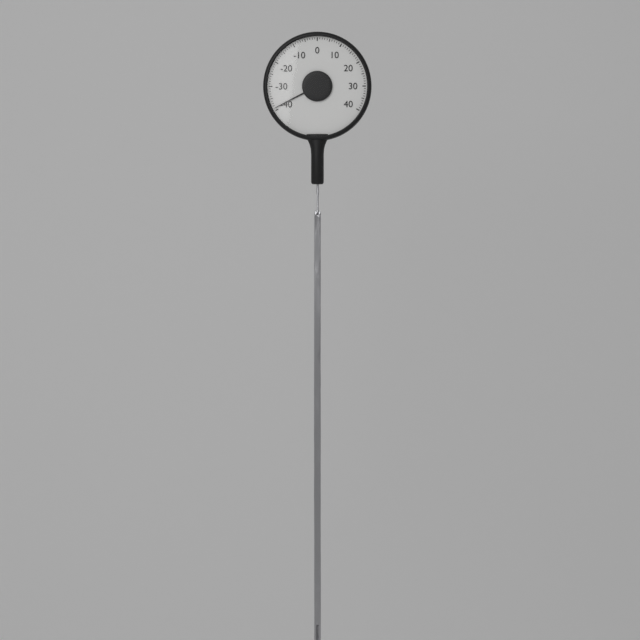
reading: -39 (no unit)
